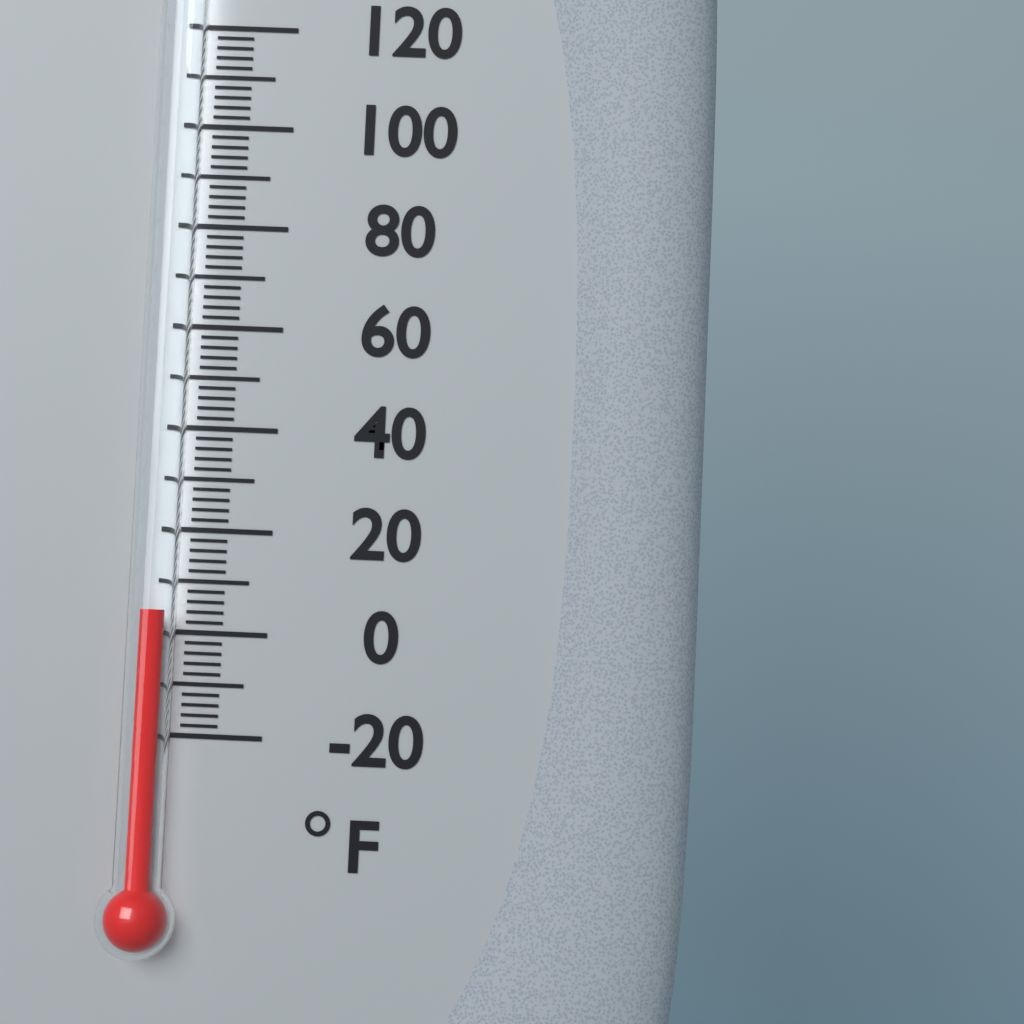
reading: 4 °F
